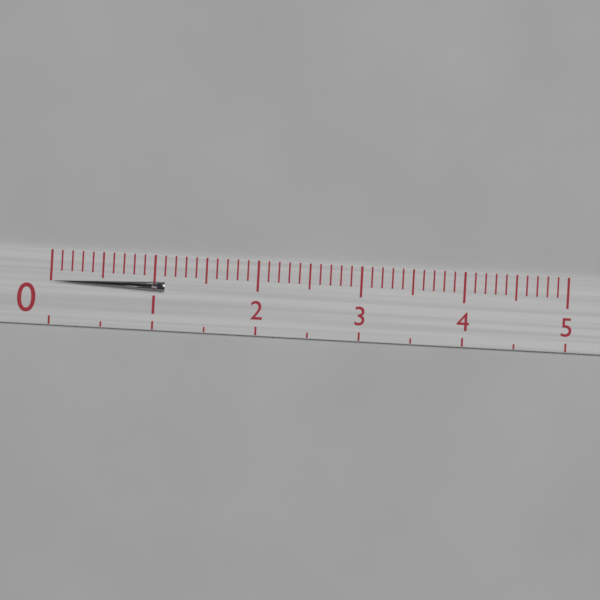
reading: 1.1 (no unit)
